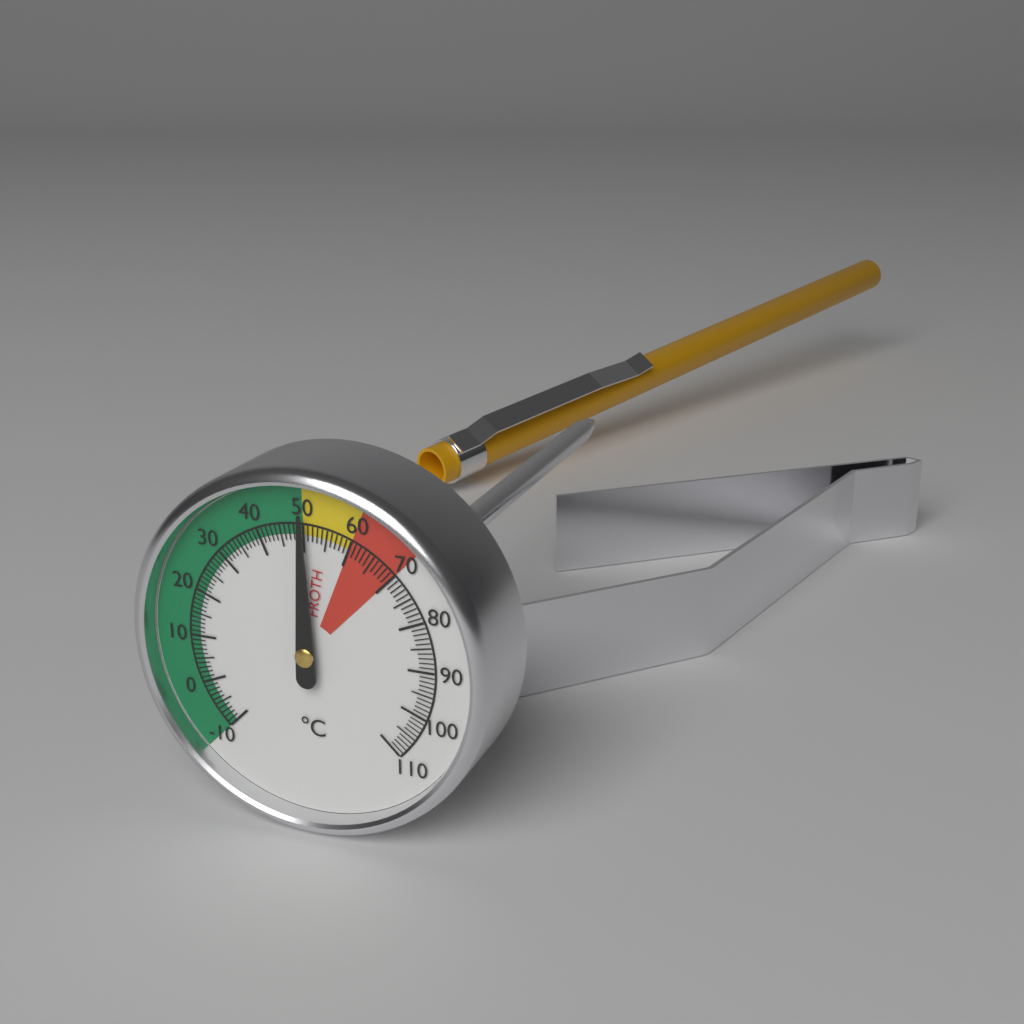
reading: 50 °C
